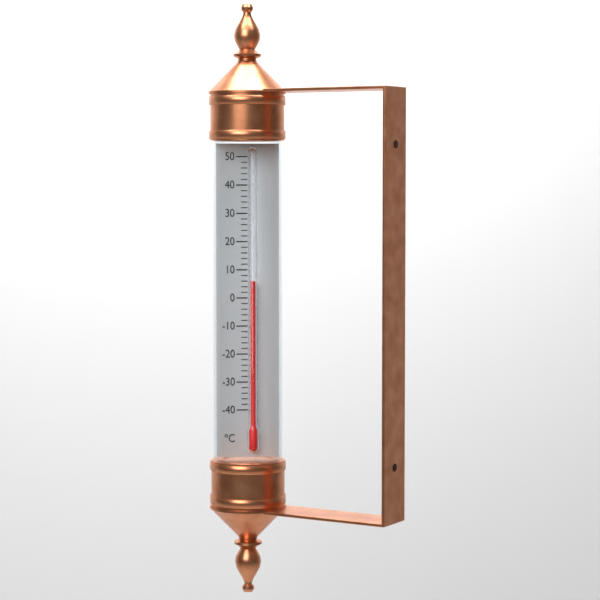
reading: 6 °C
